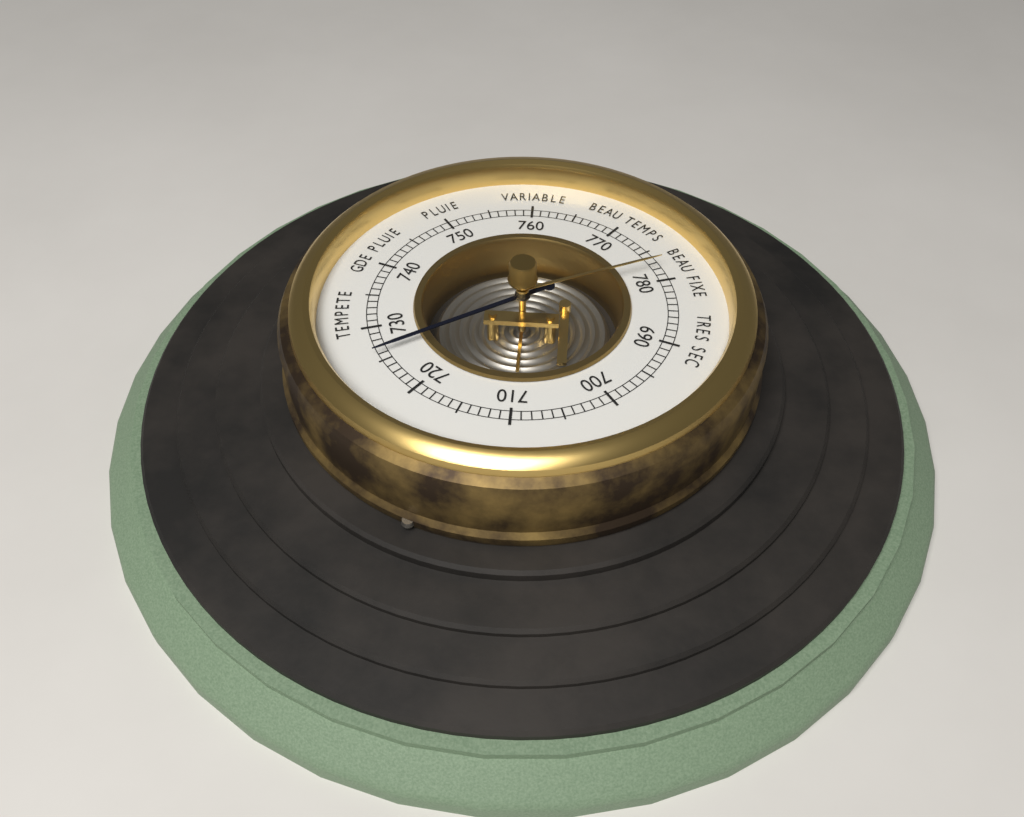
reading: 726 (no unit)
